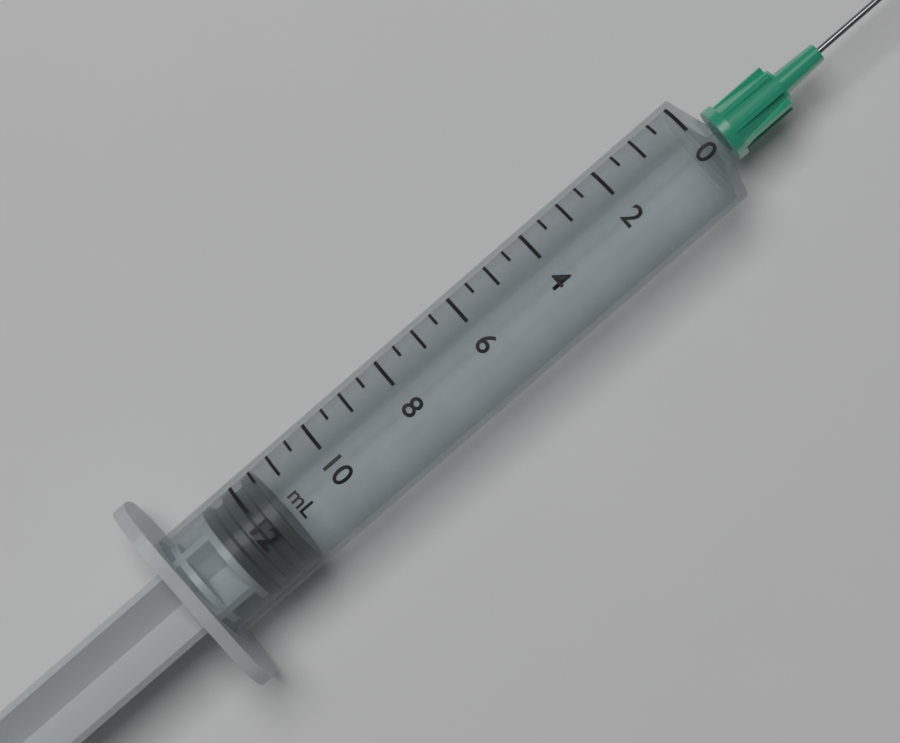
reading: 11.5 mL
